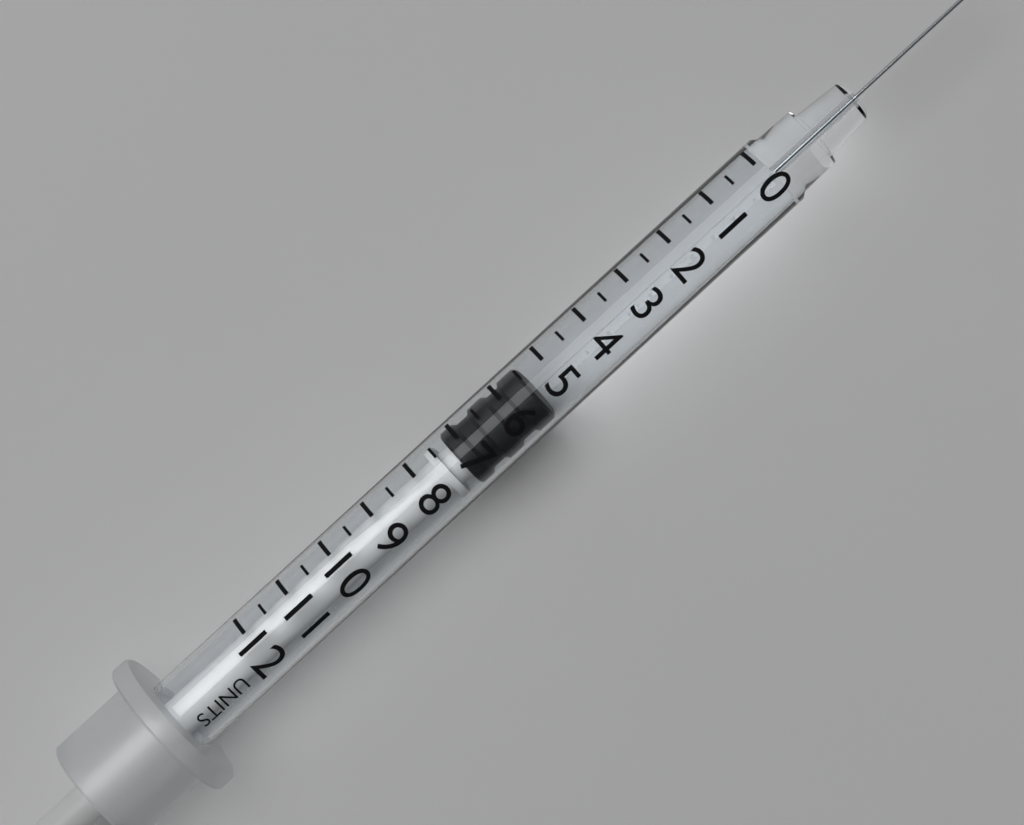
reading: 5.5 units
